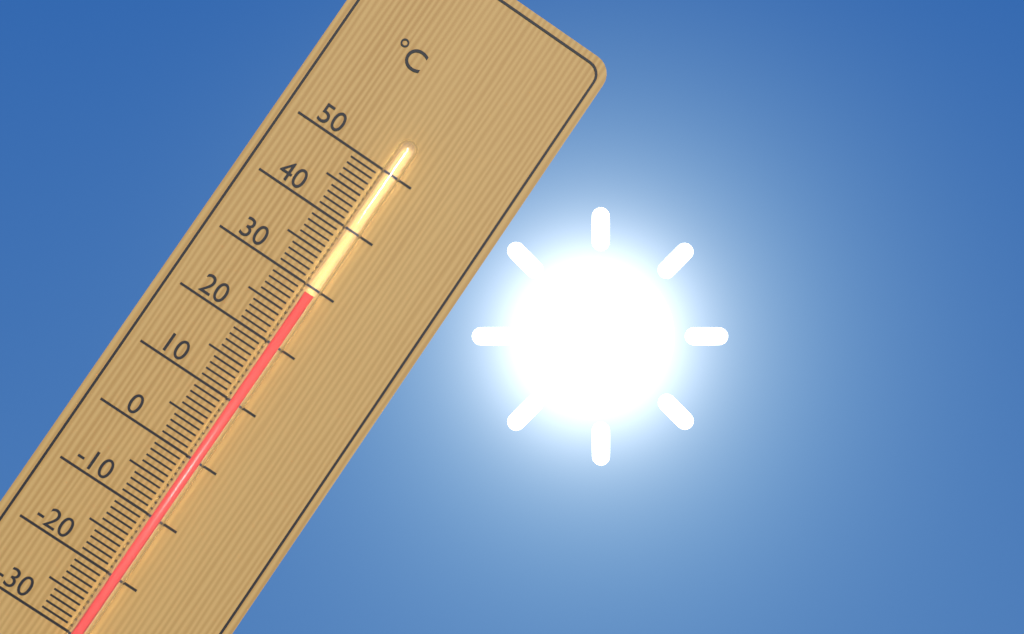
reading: 29 °C
